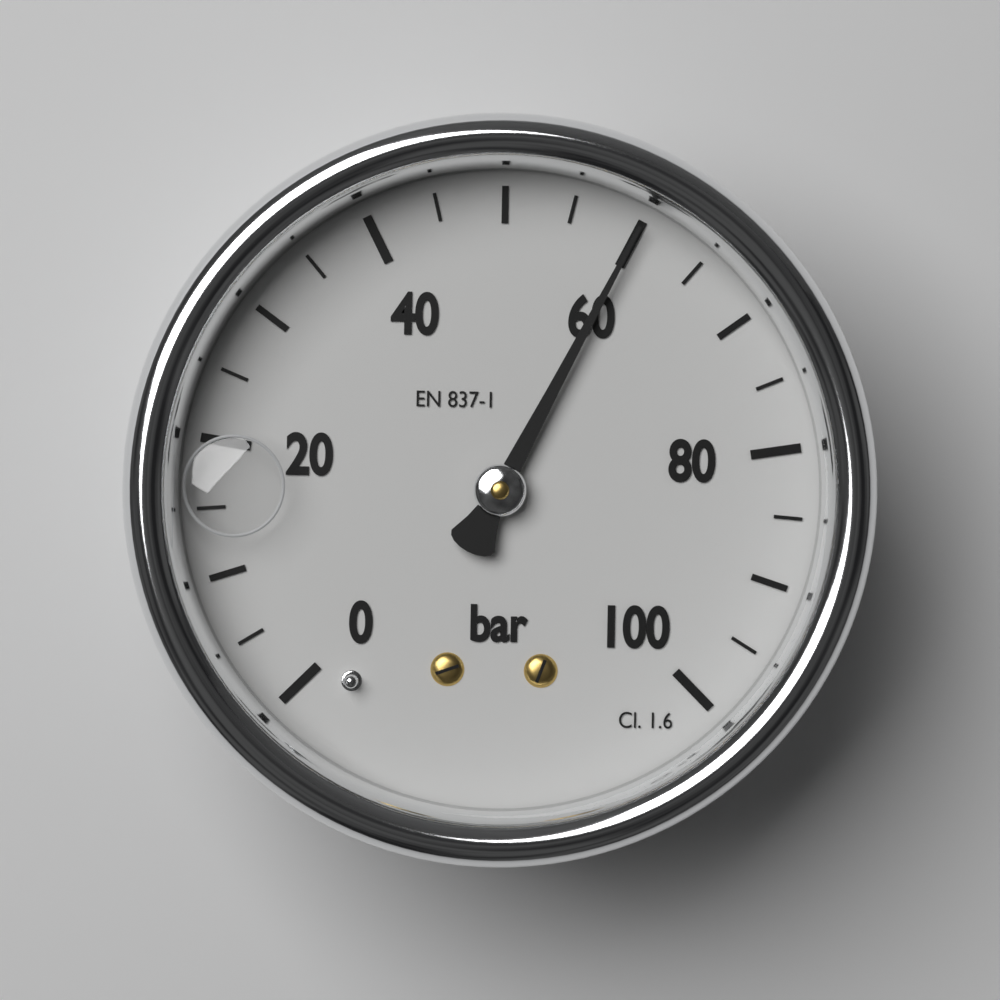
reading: 60 bar
